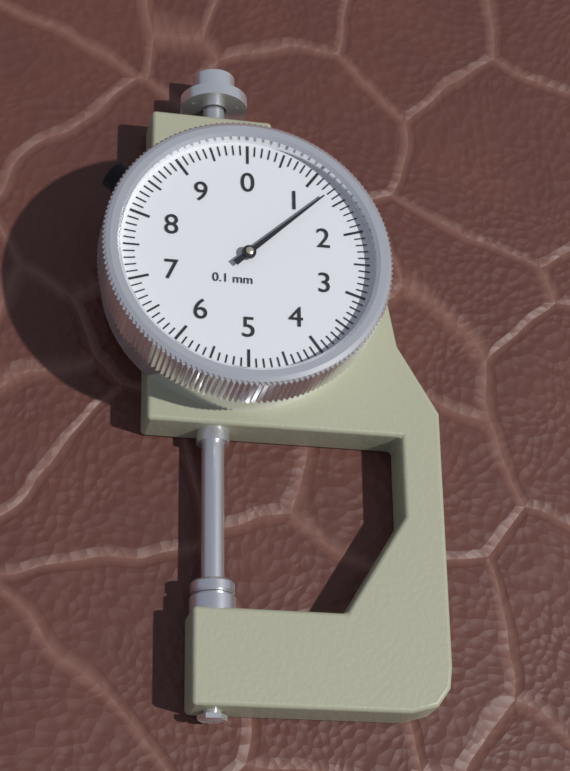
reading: 1.3 mm
